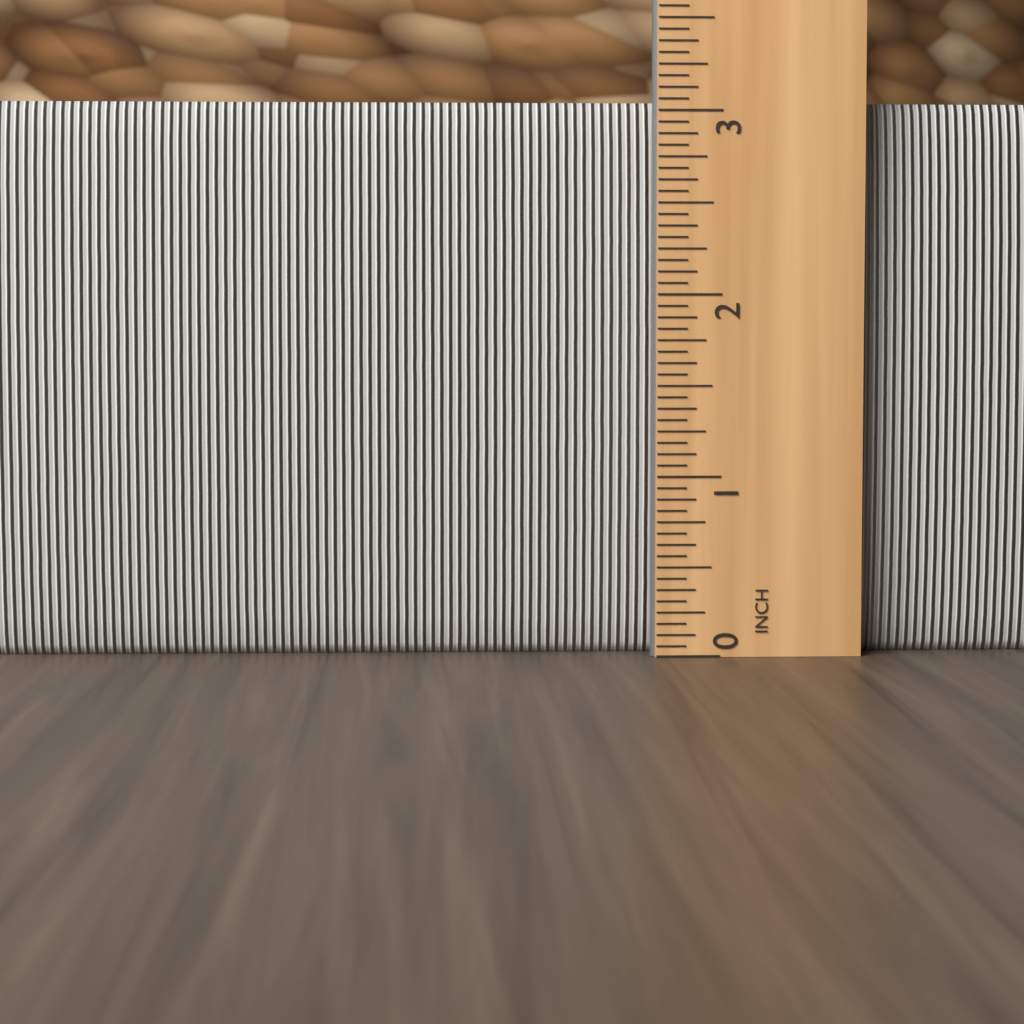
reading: 3.0625 in
